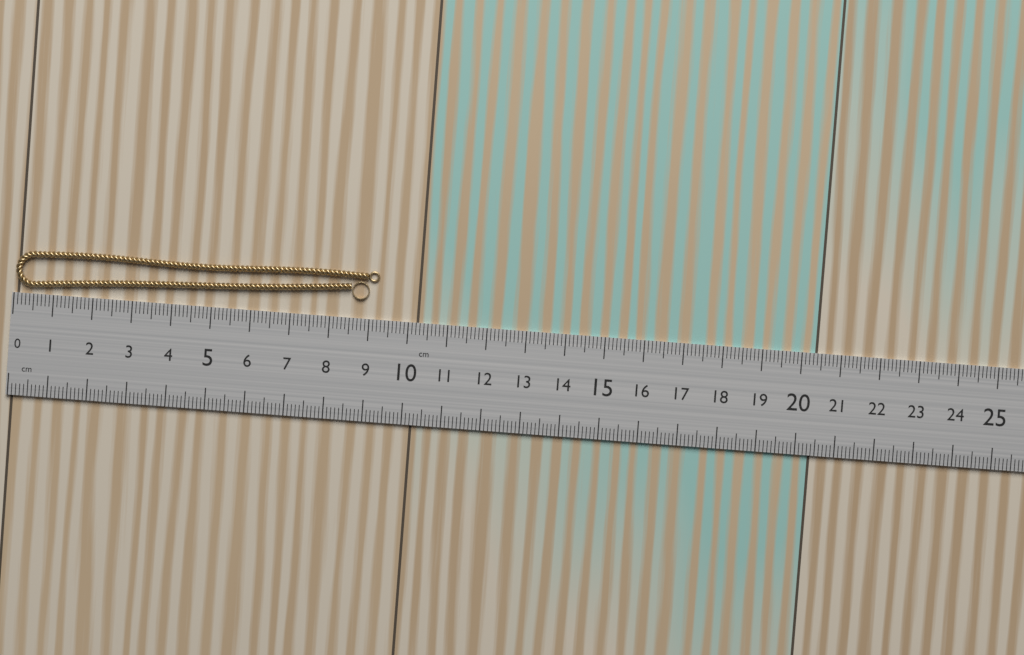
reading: 9.2 cm
